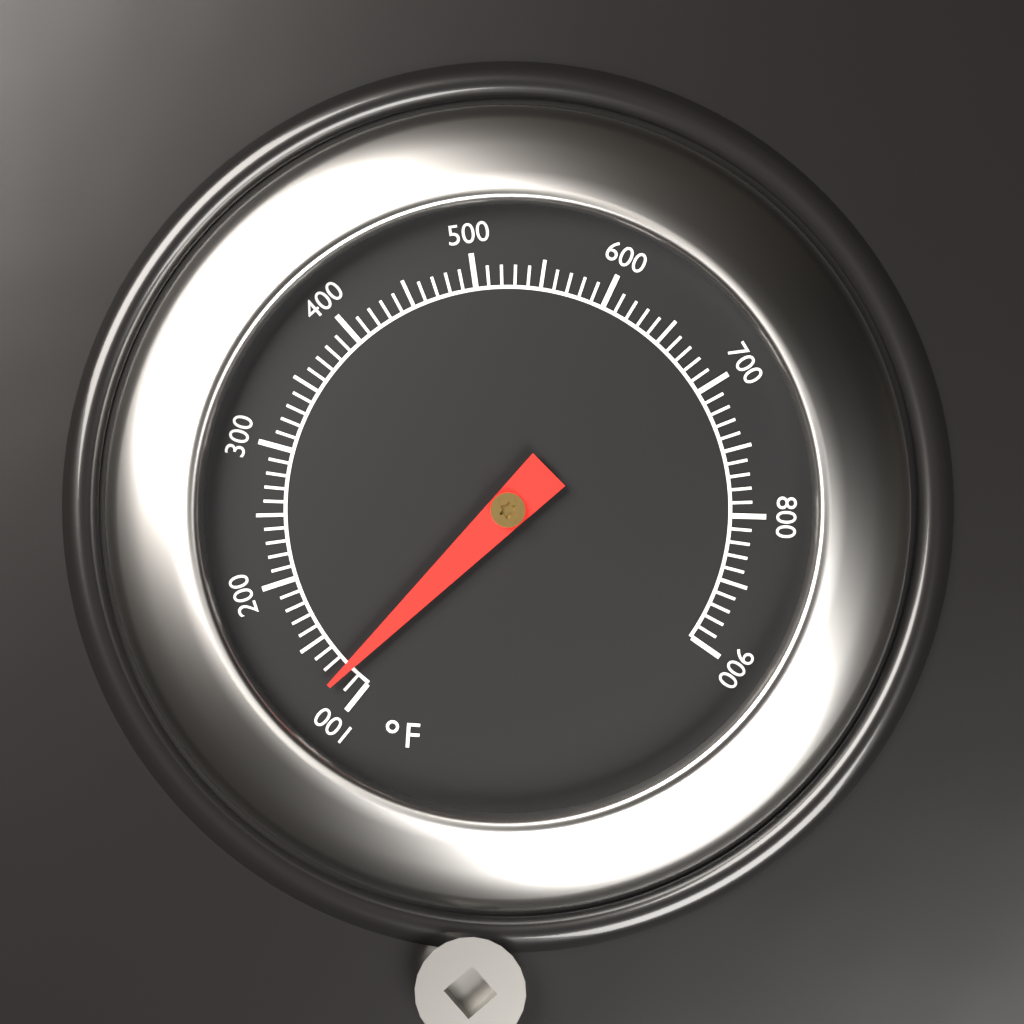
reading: 120 °F
